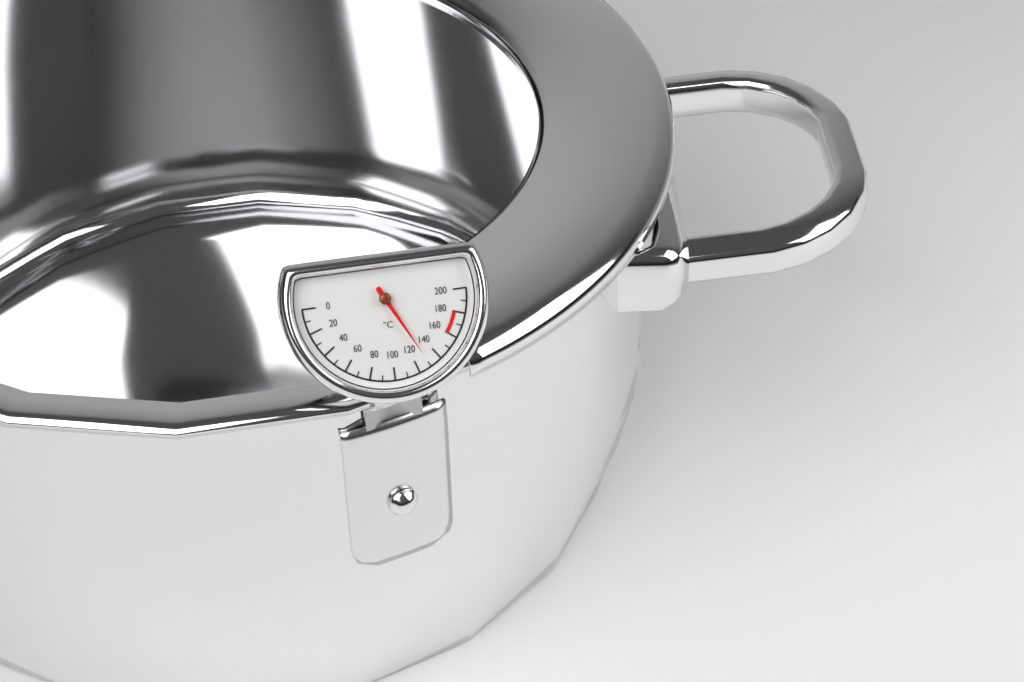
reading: 130 °C
